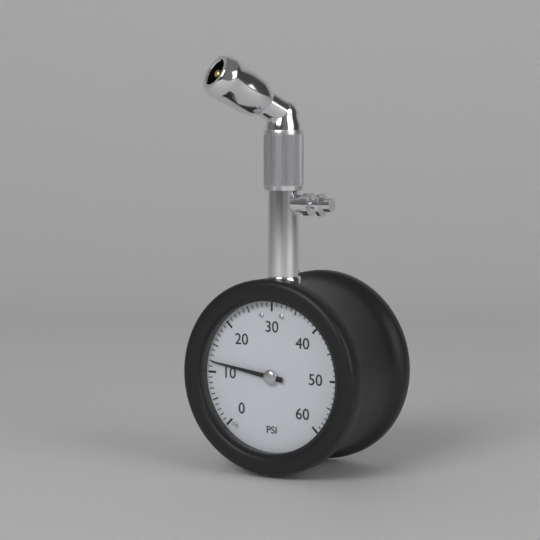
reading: 12 psi
